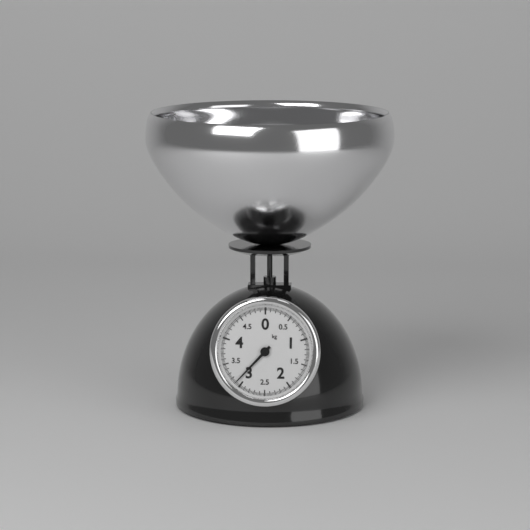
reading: 3.100 kg
